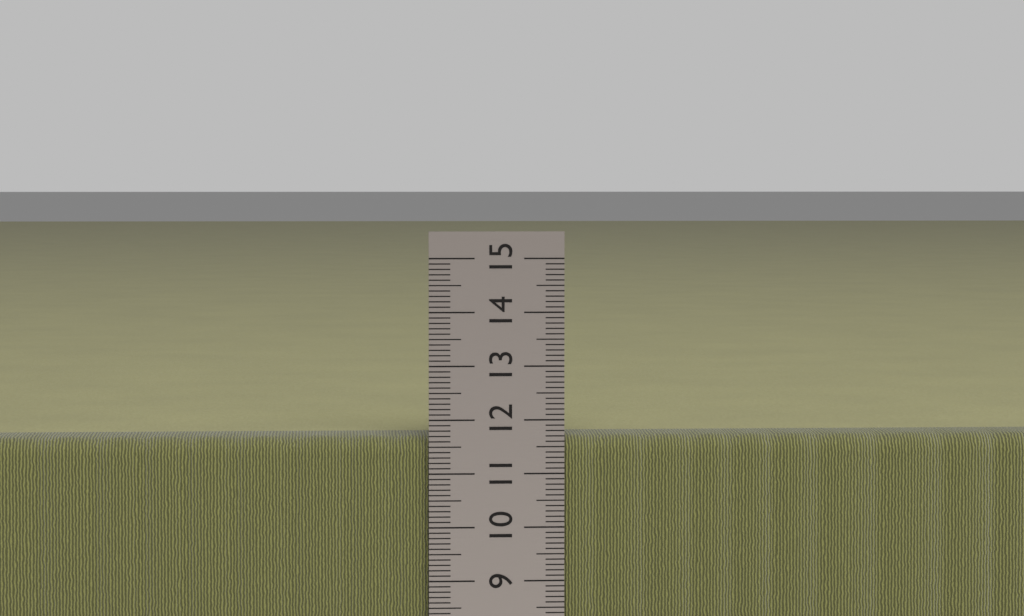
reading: 11.7 cm
